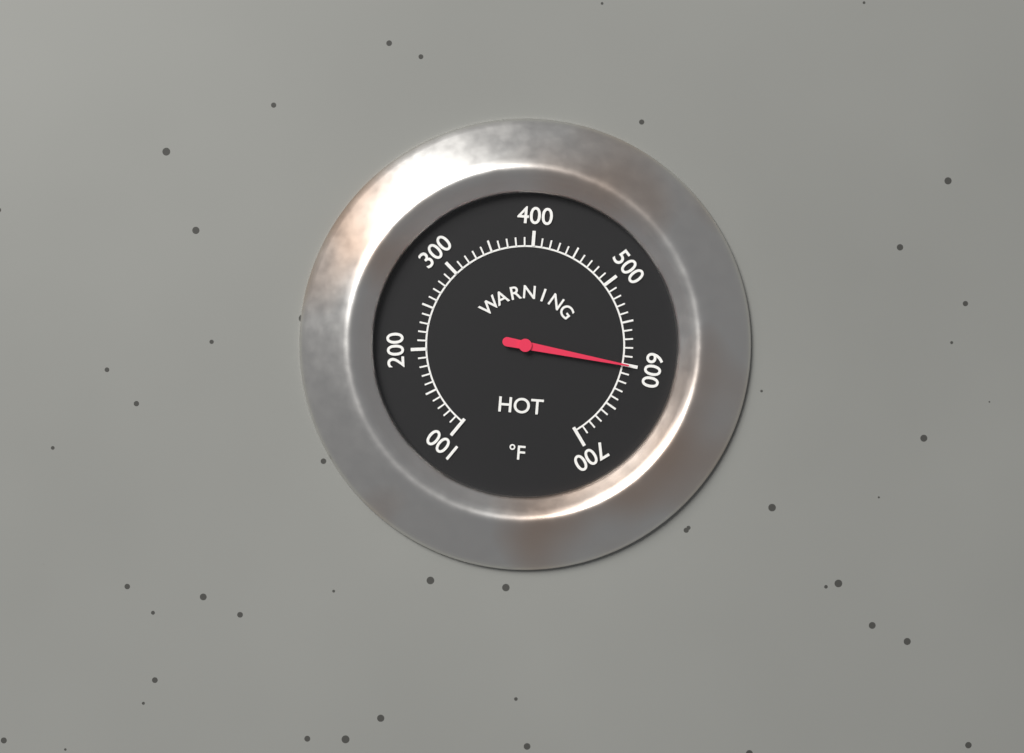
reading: 600 °F
